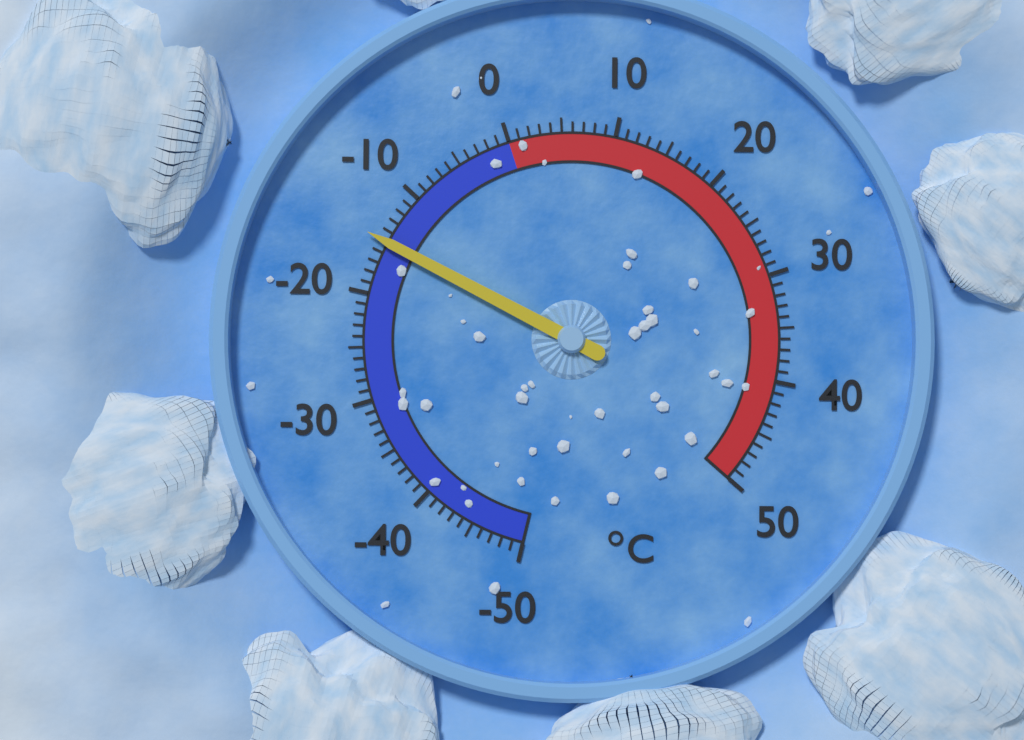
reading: -15 °C
